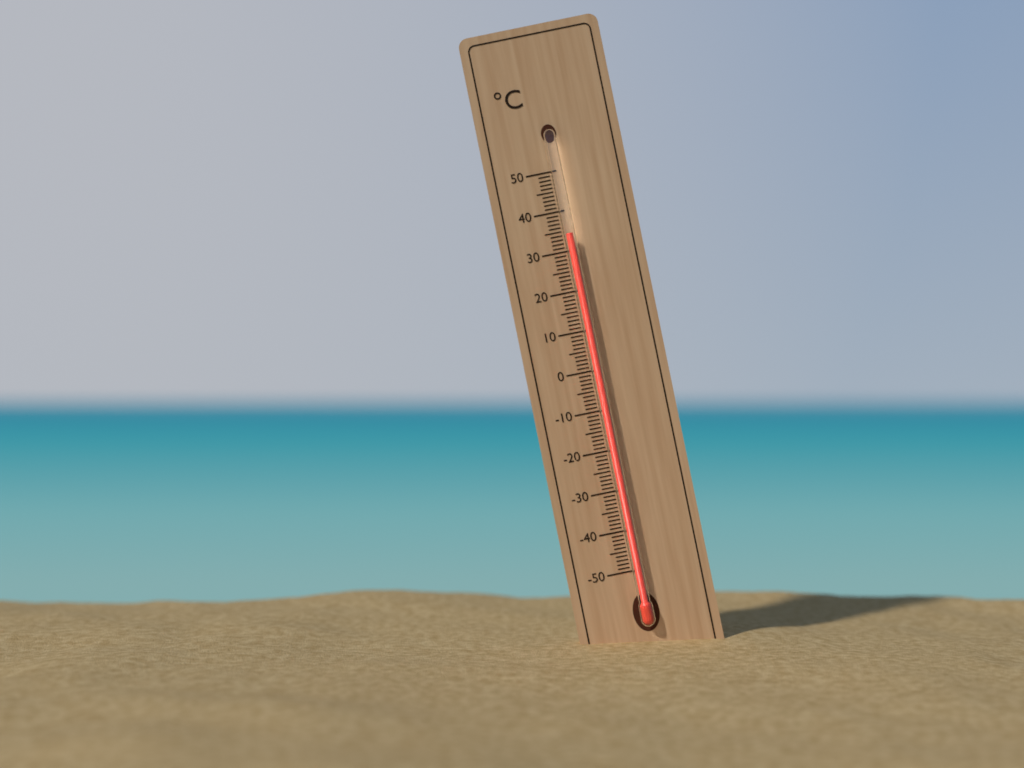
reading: 34 °C
